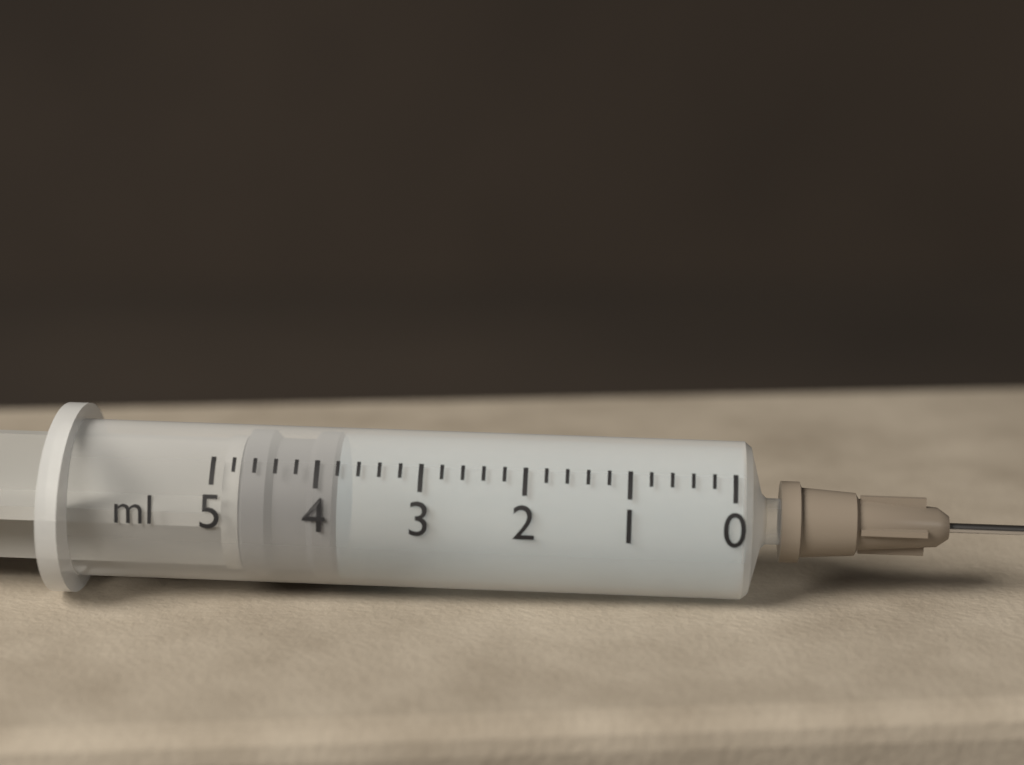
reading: 3.8 ml
